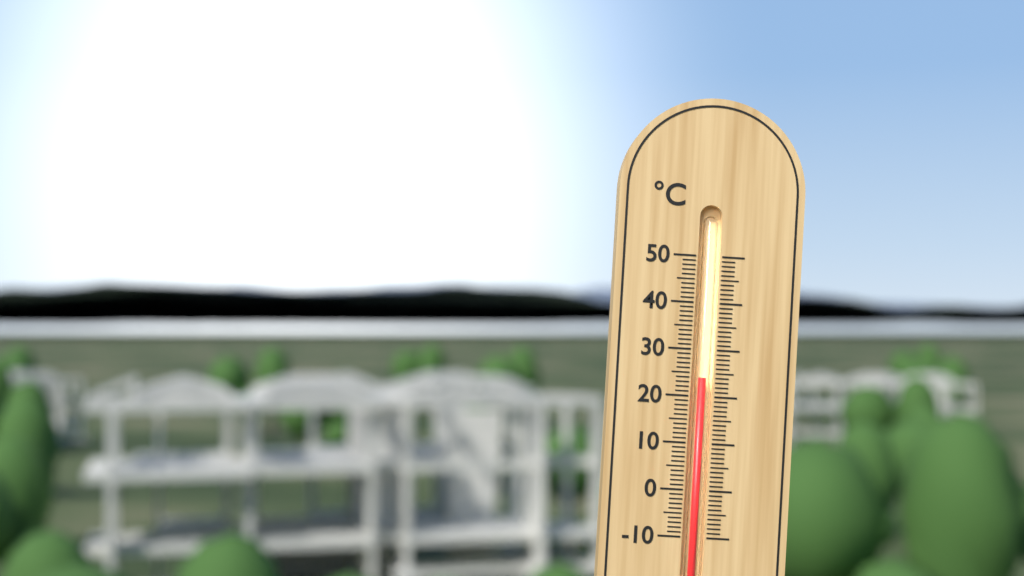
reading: 24 °C
